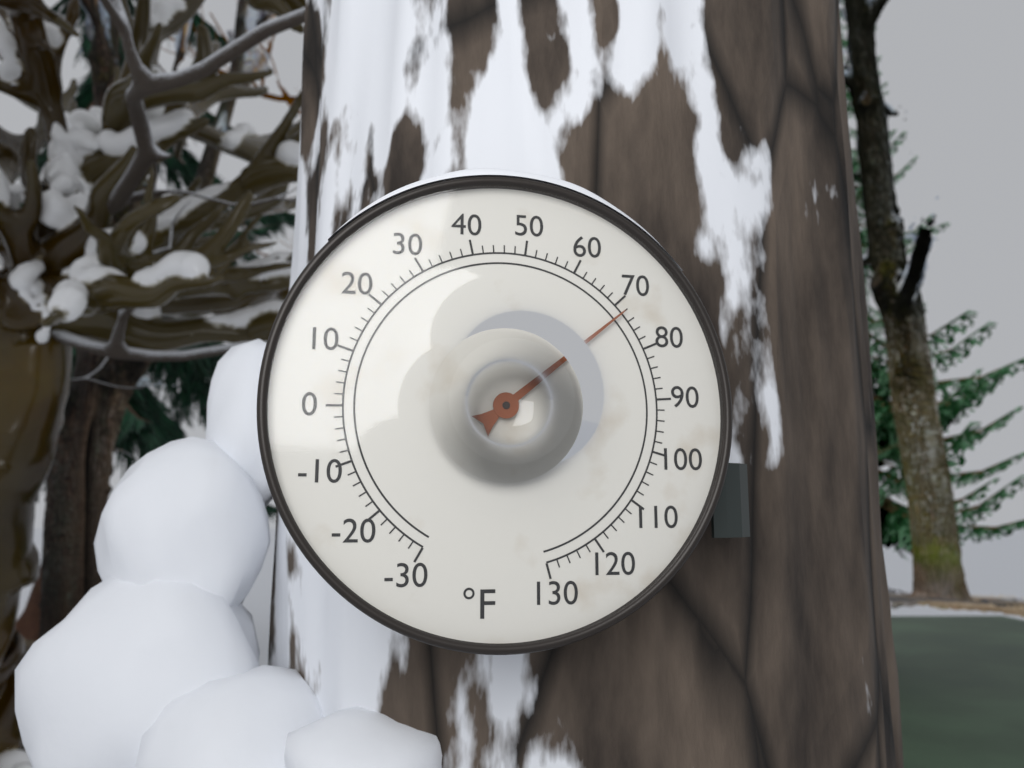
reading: 72 °F
